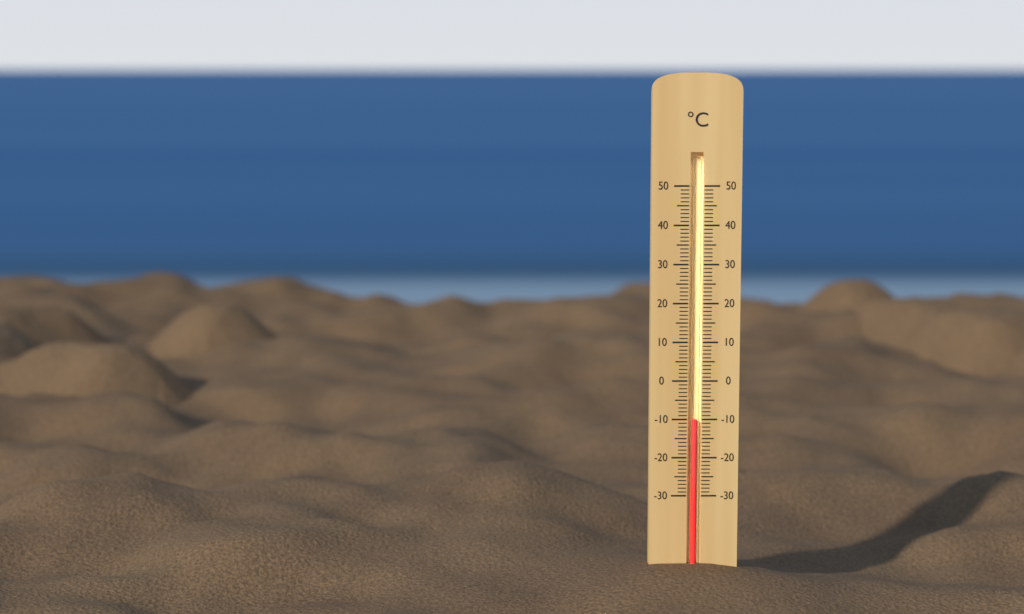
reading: -10 °C
